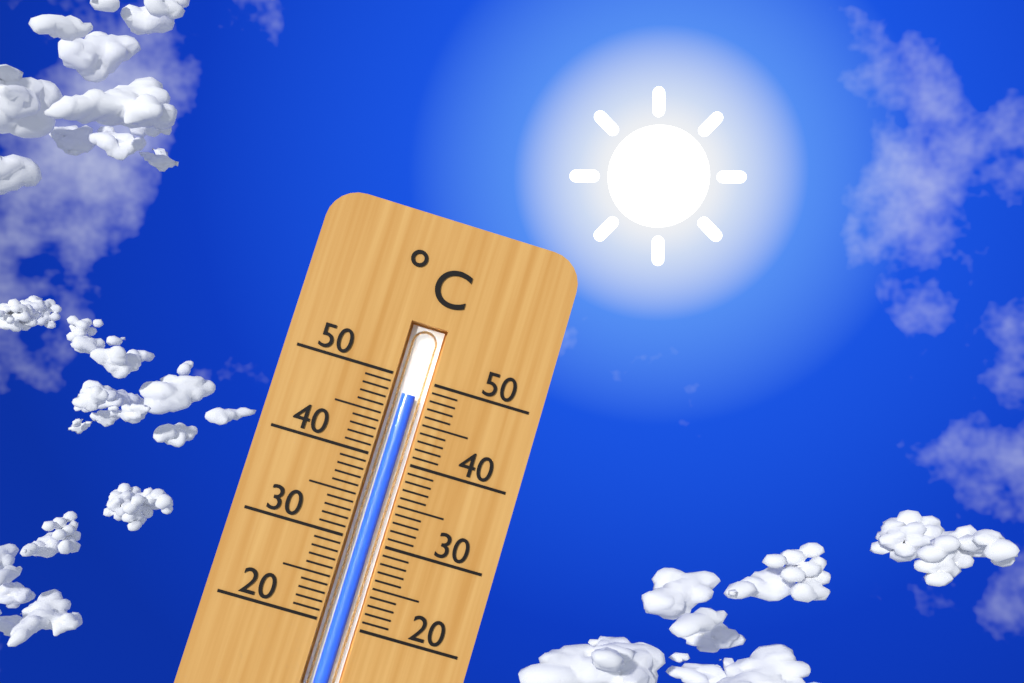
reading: 48 °C
